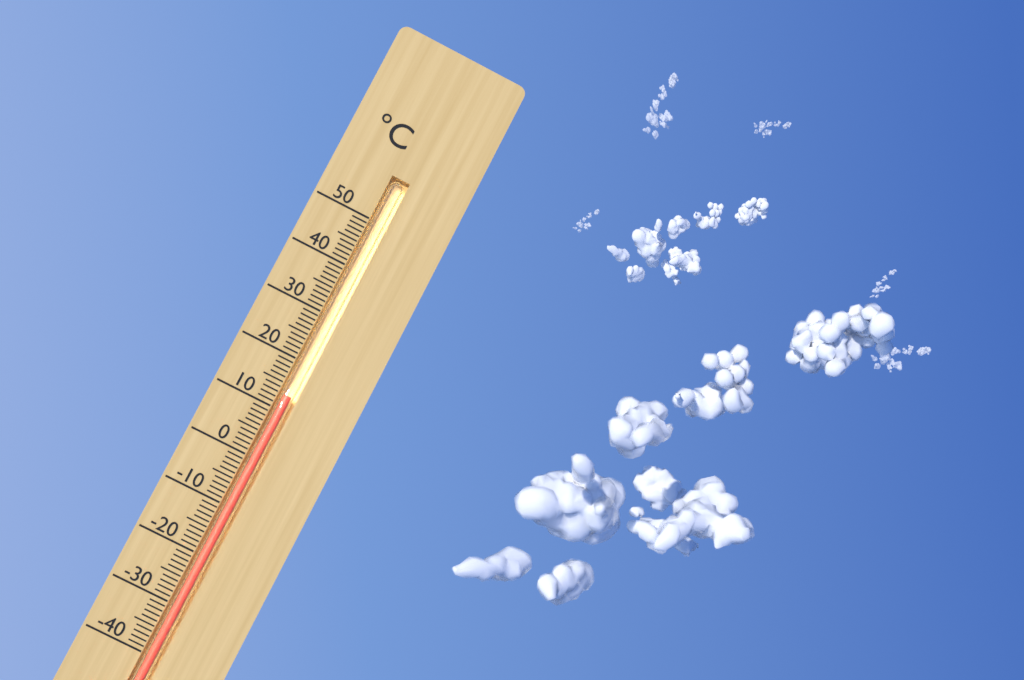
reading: 13 °C
